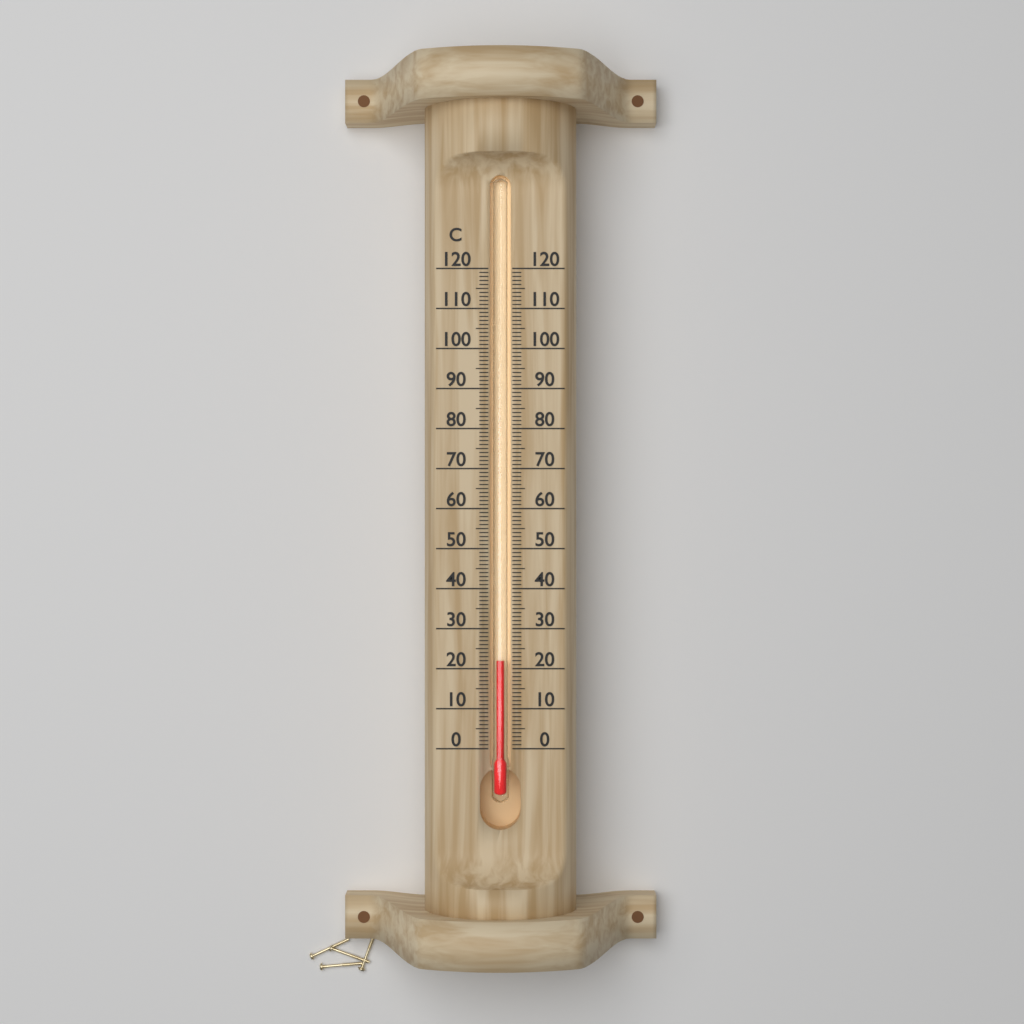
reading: 22 °C
